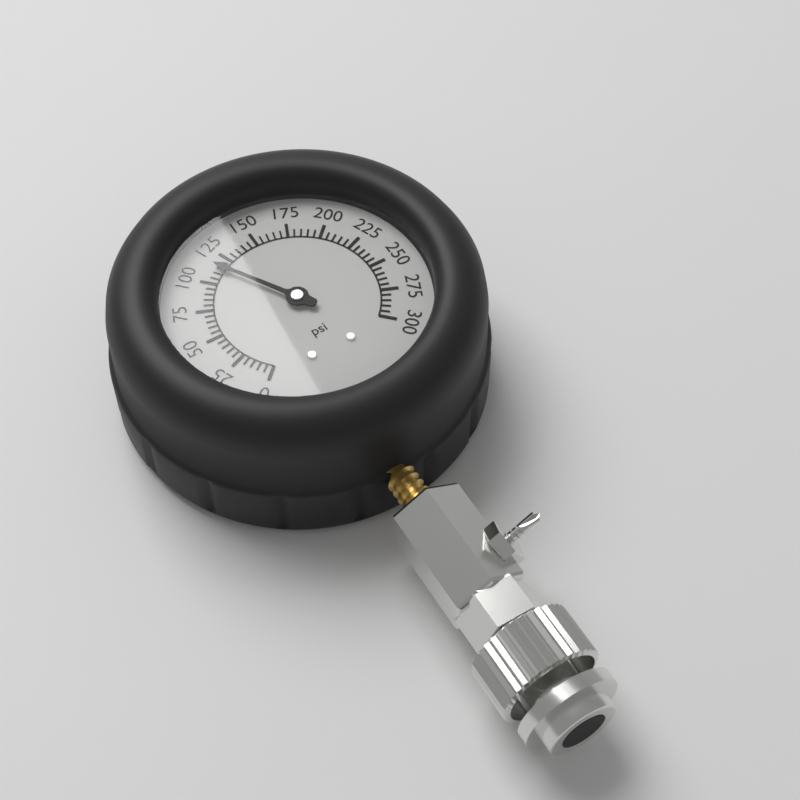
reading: 115 psi
